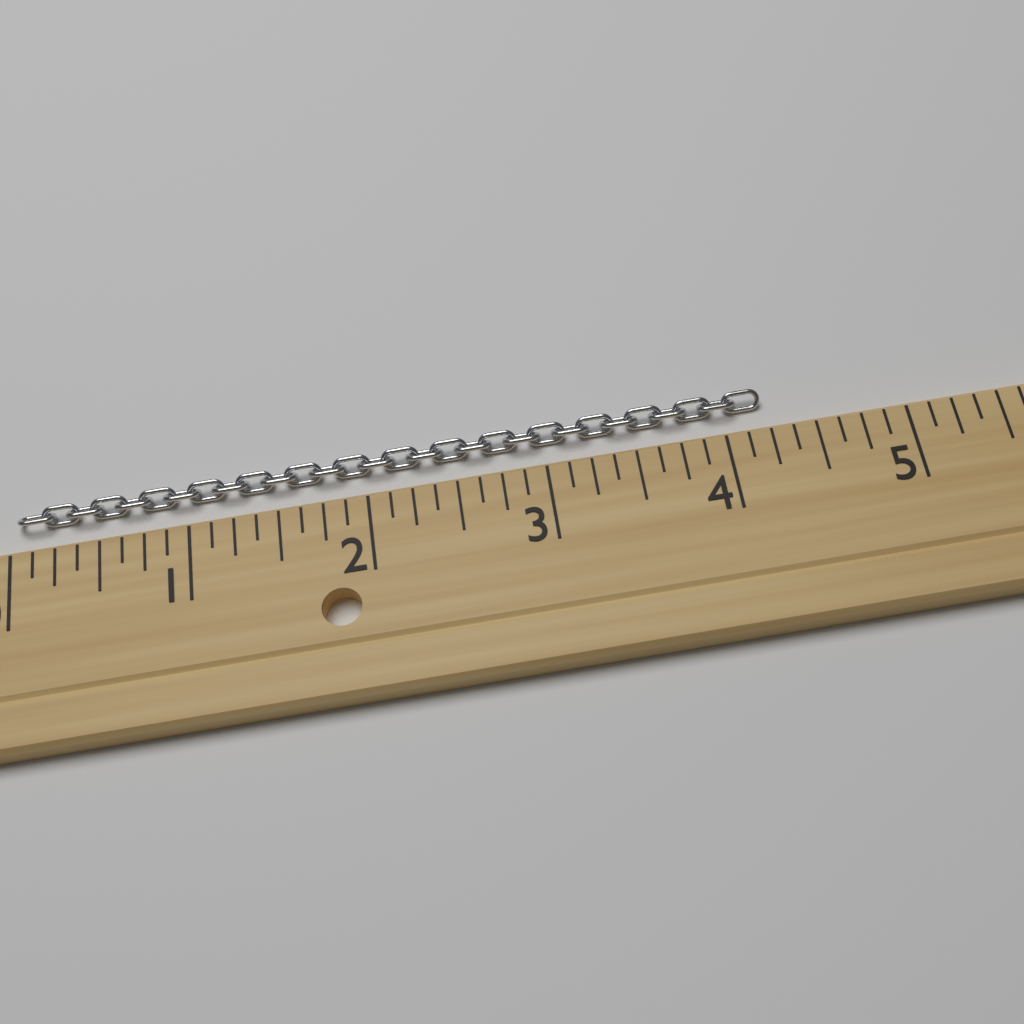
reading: 4.250 (no unit)
